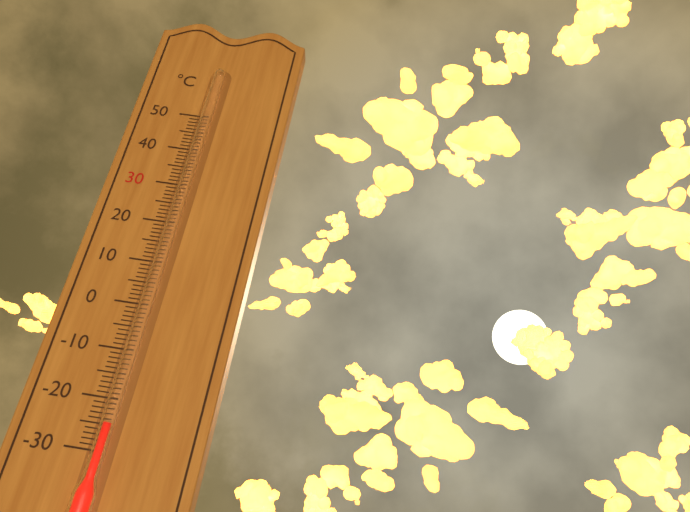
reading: -25 °C
